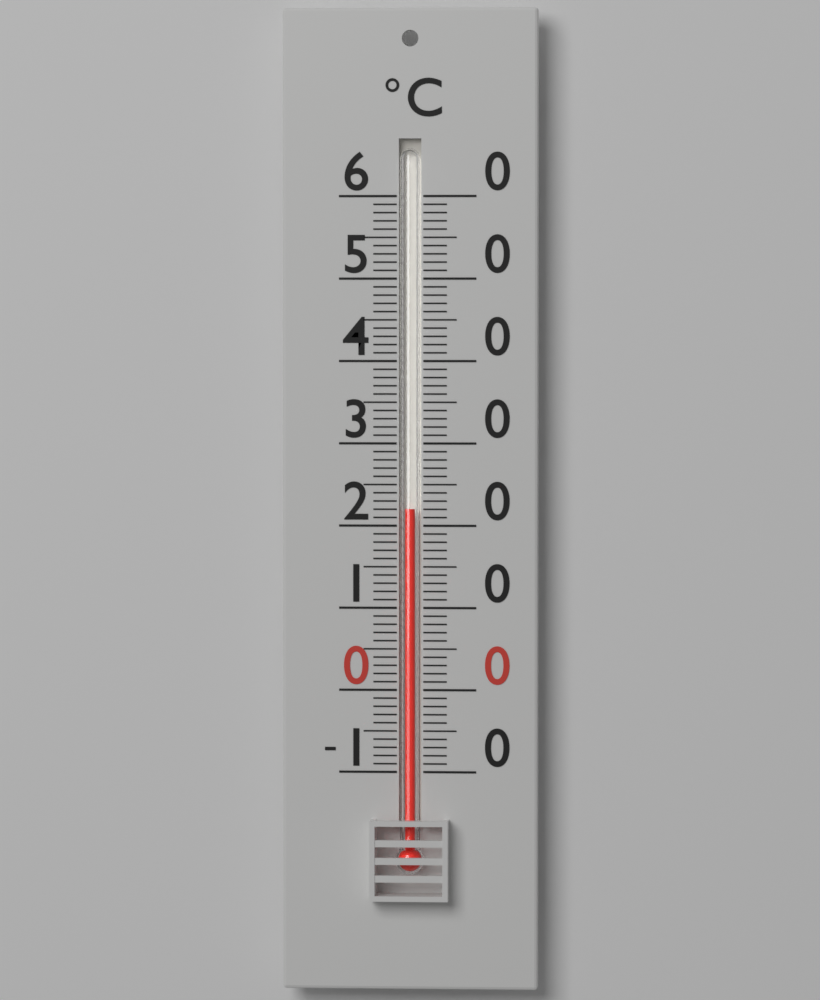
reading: 22 °C
